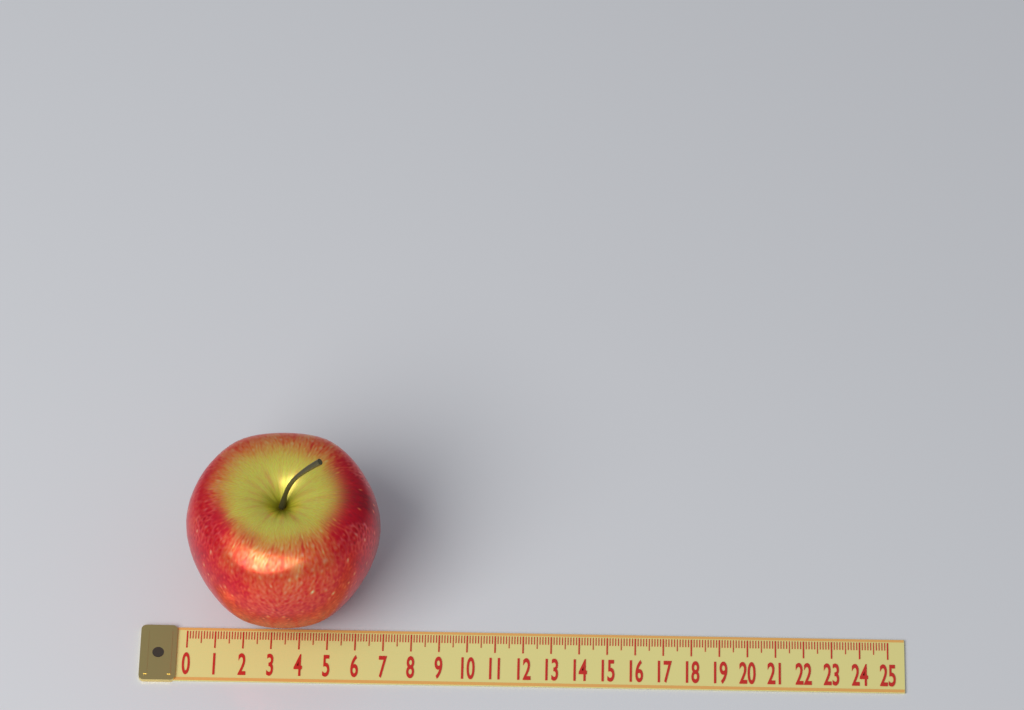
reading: 6.9 (no unit)
